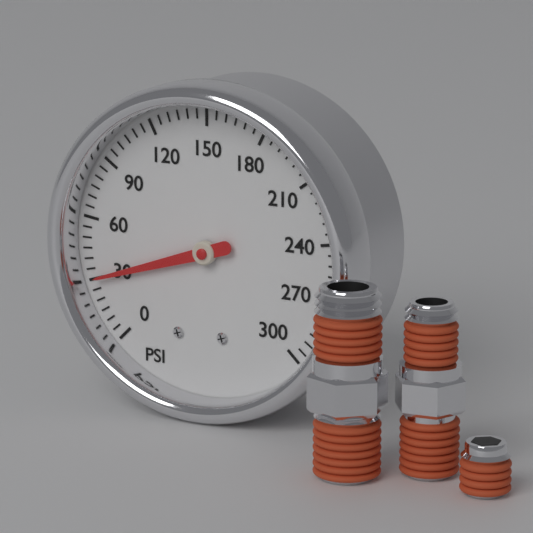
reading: 30 psi
